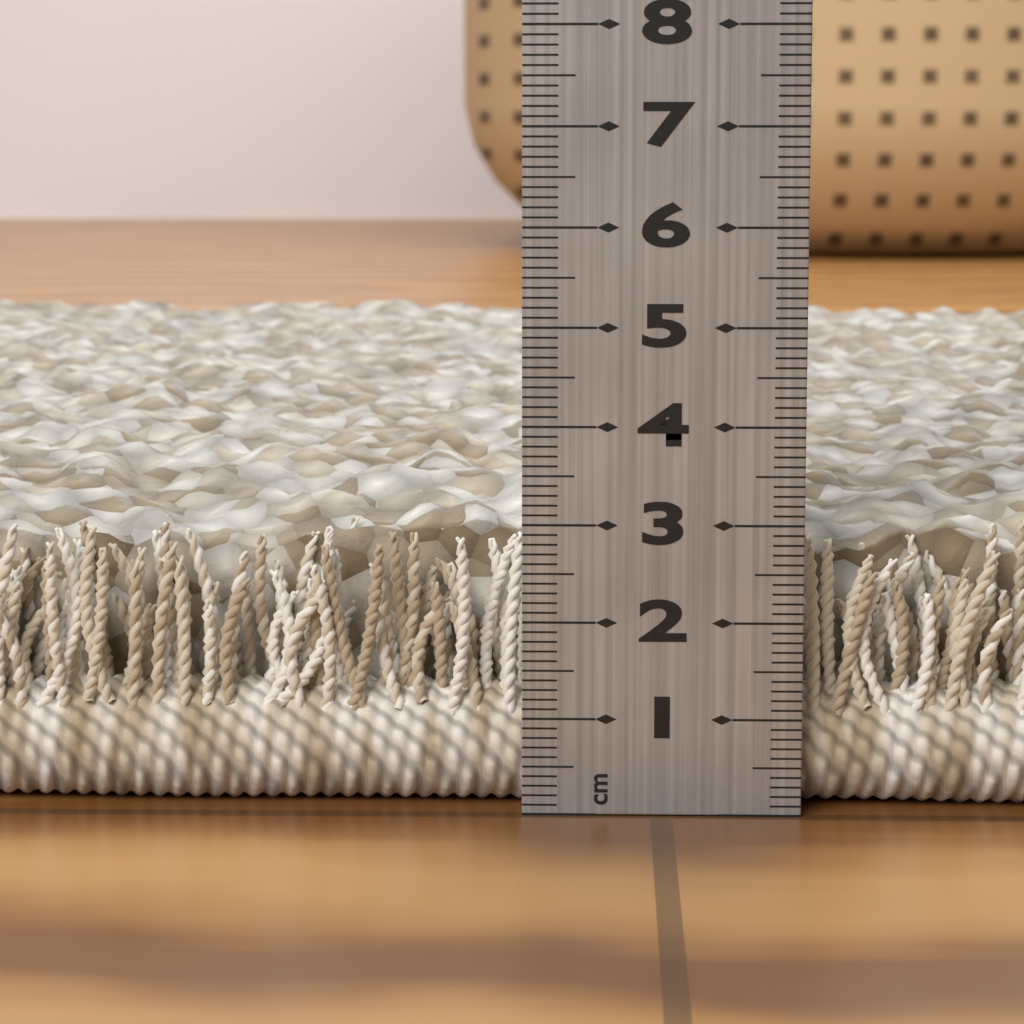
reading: 3.4 cm
